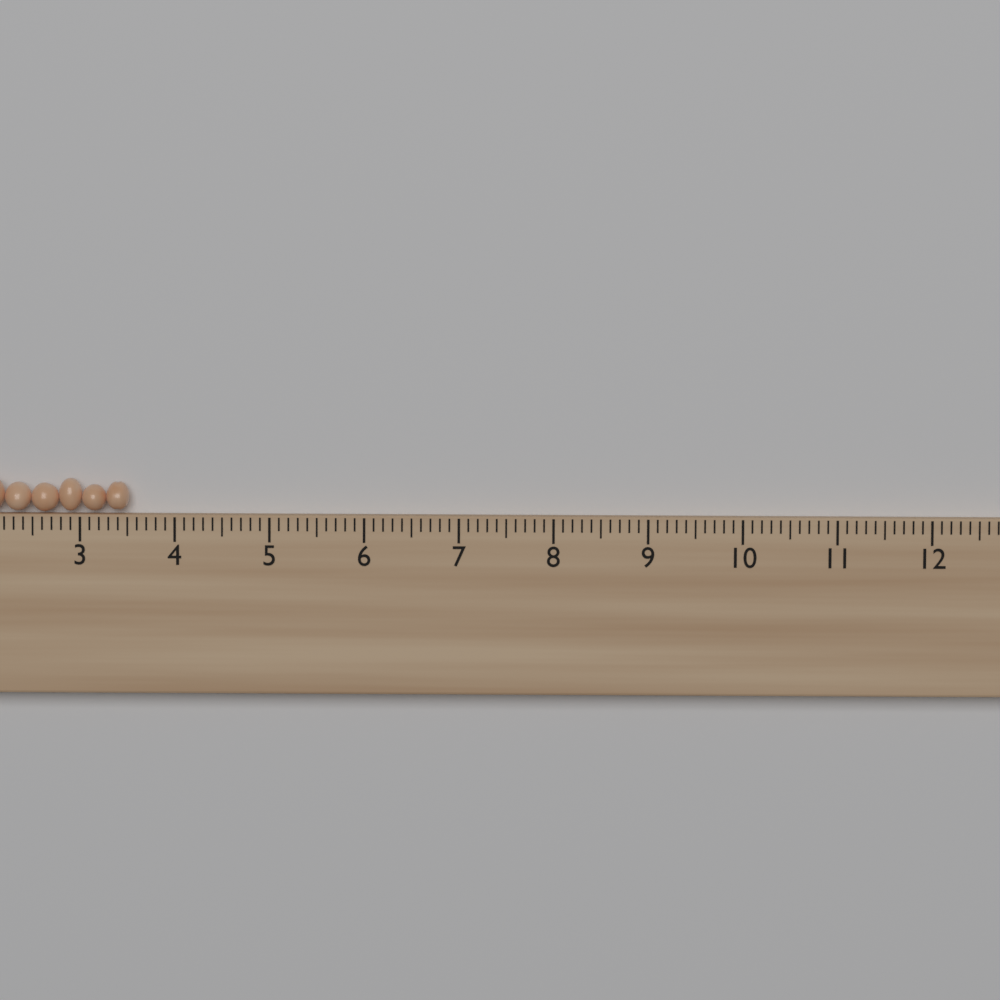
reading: 3.5 cm
